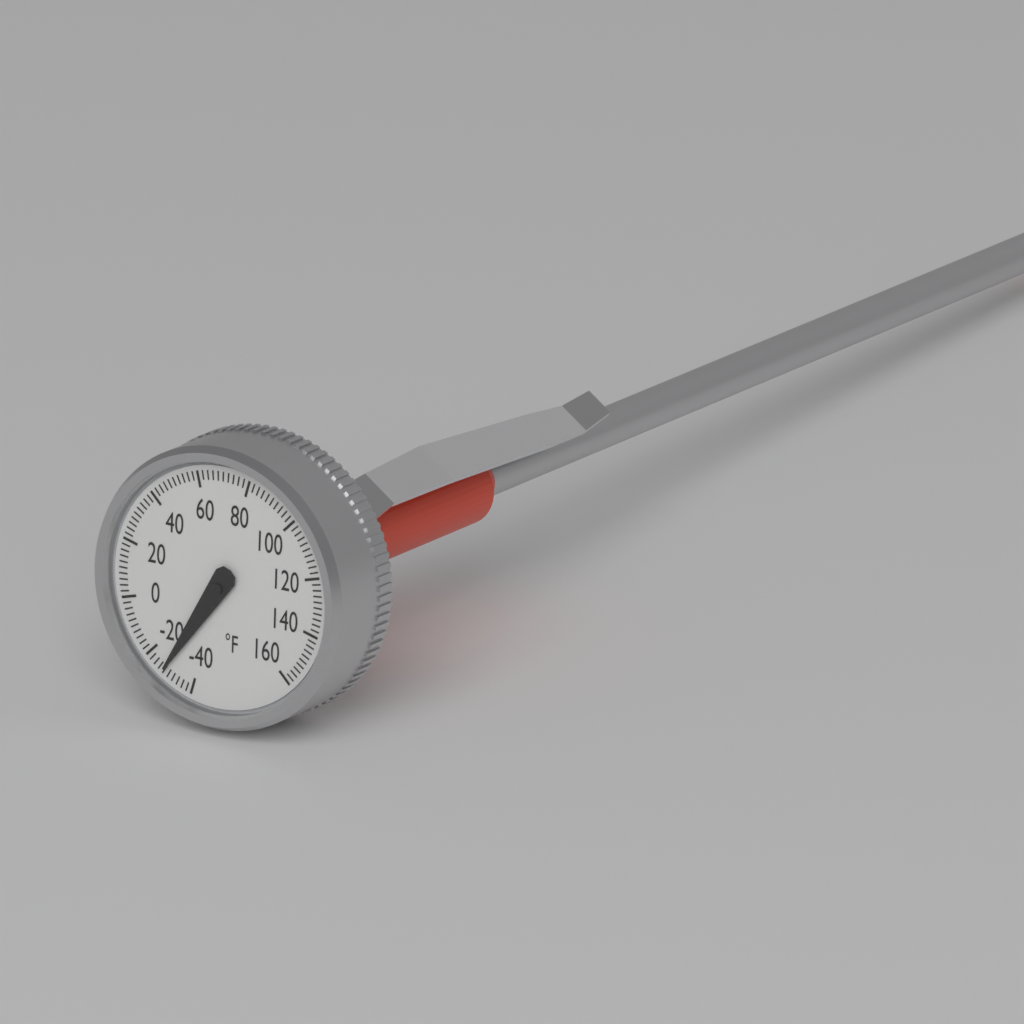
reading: -28 °F
